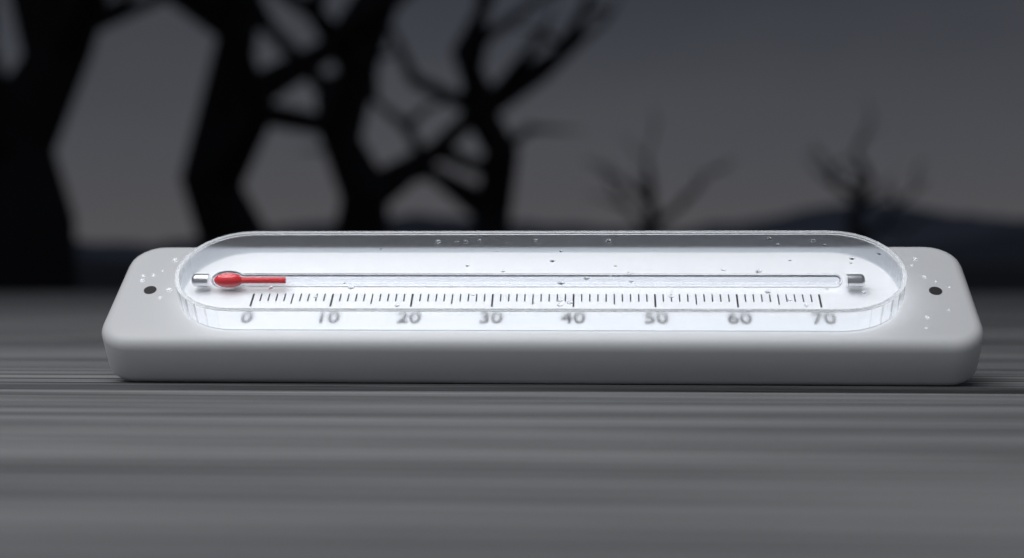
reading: 4 (no unit)
